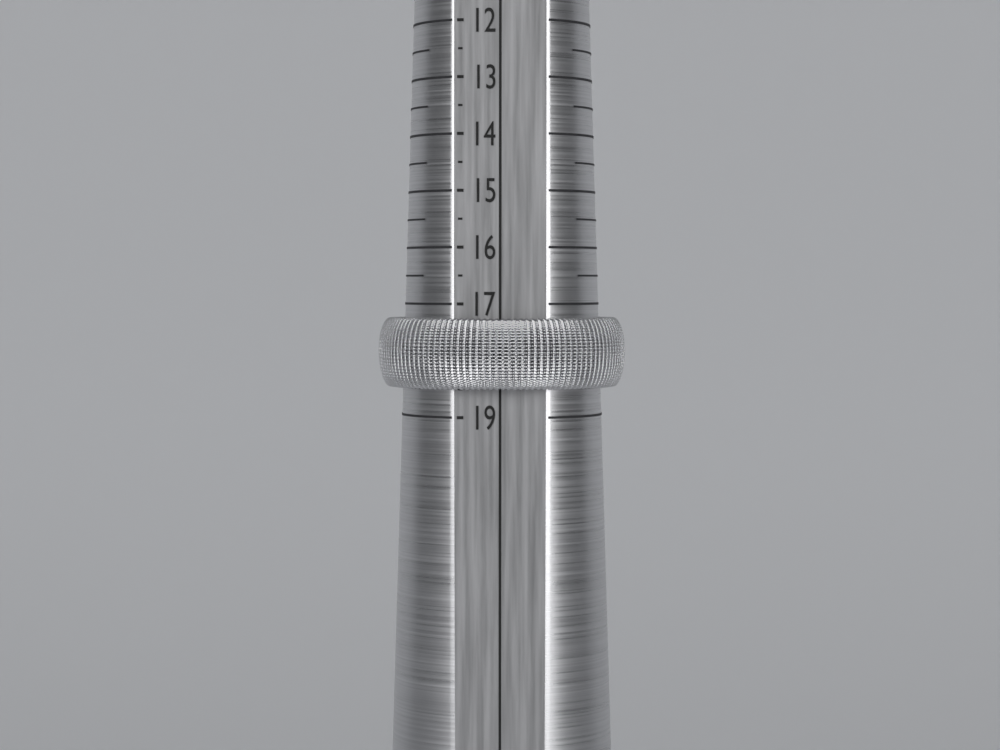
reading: 18.5 (no unit)
